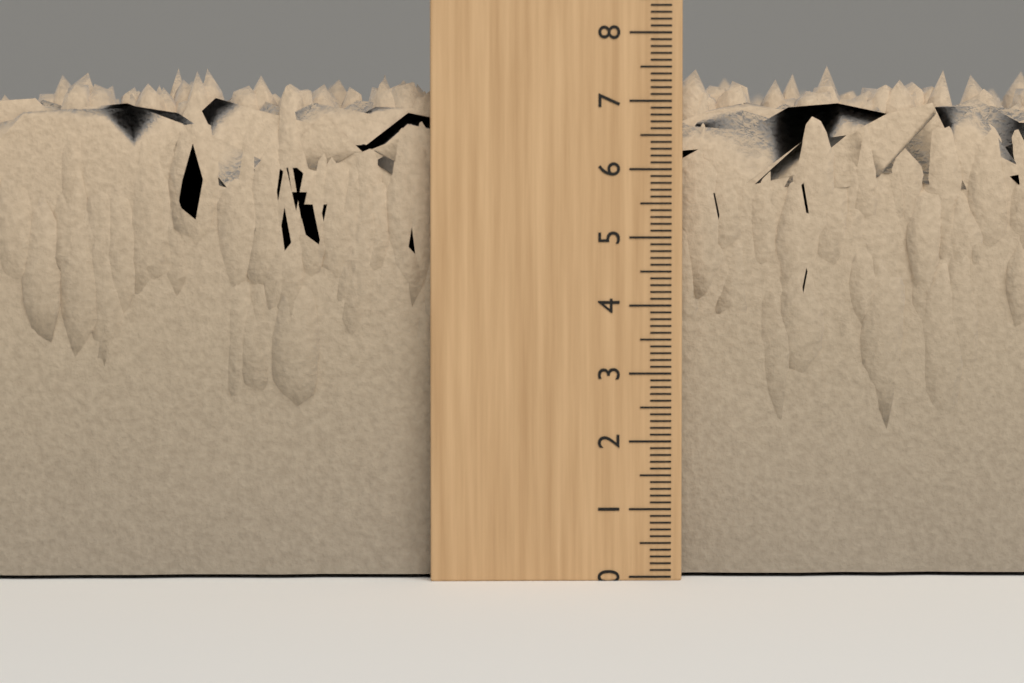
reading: 7.6 (no unit)
